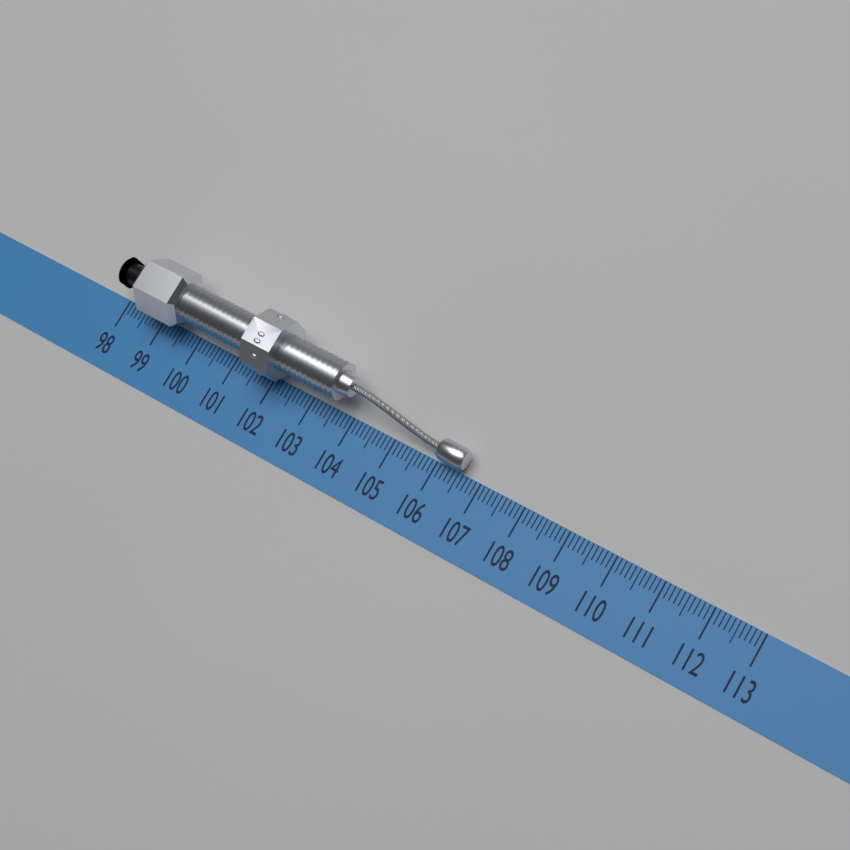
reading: 106.6 (no unit)
